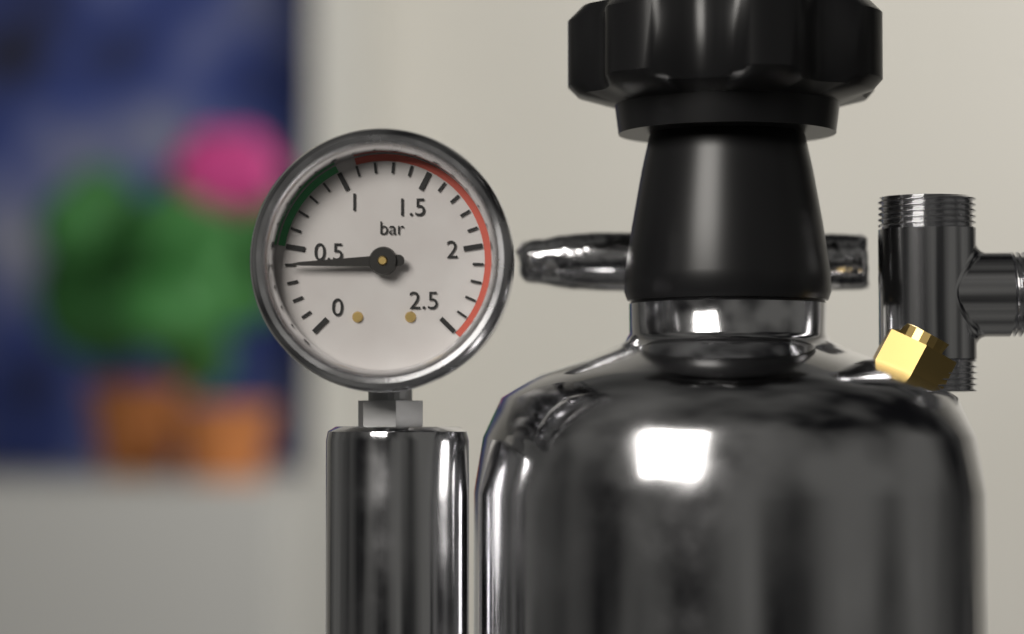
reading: 0.4 bar
